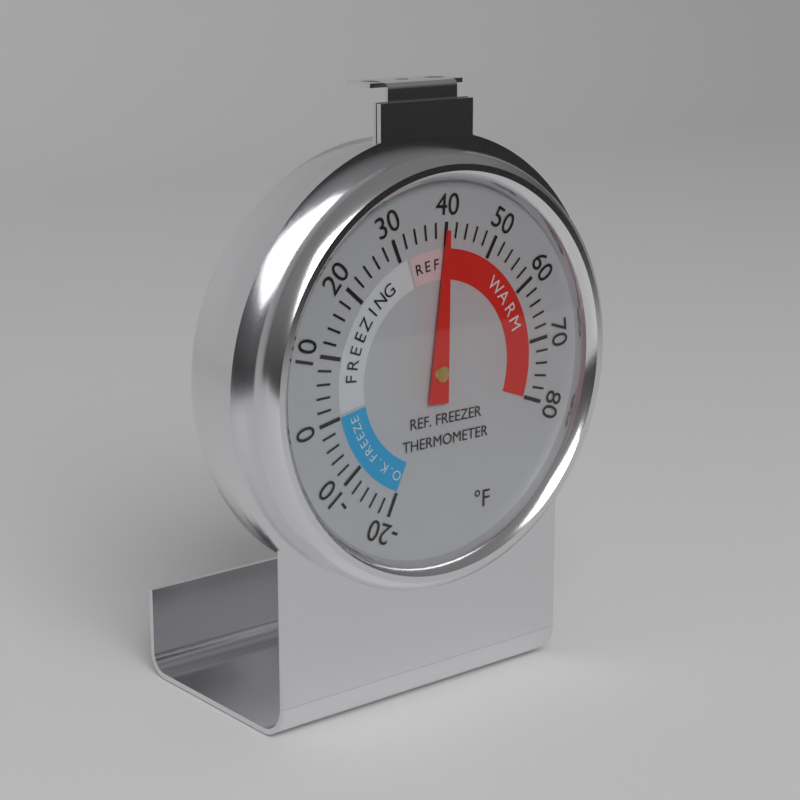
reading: 40 °F
